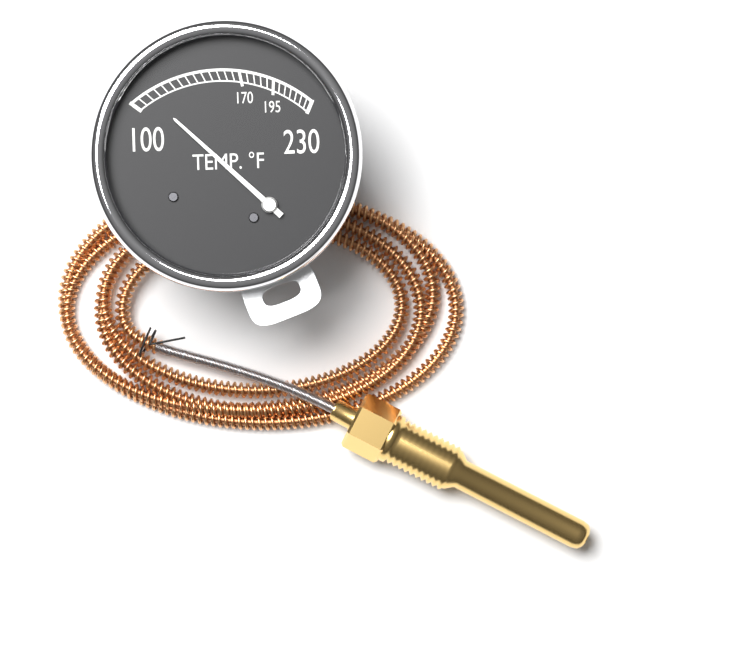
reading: 110 °F
